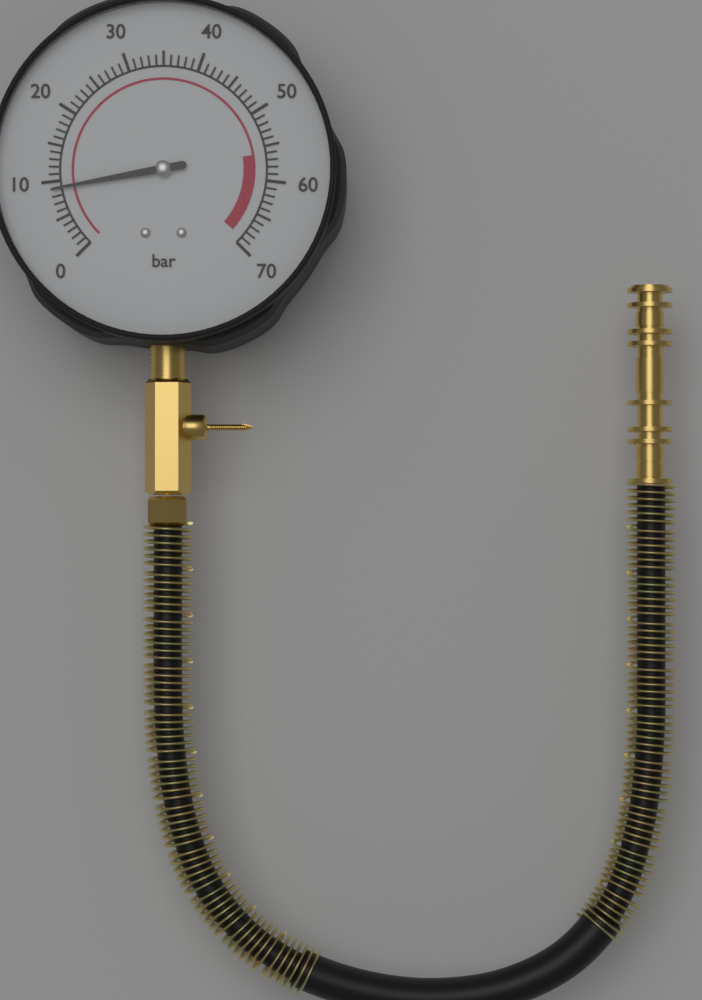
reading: 9 bar
